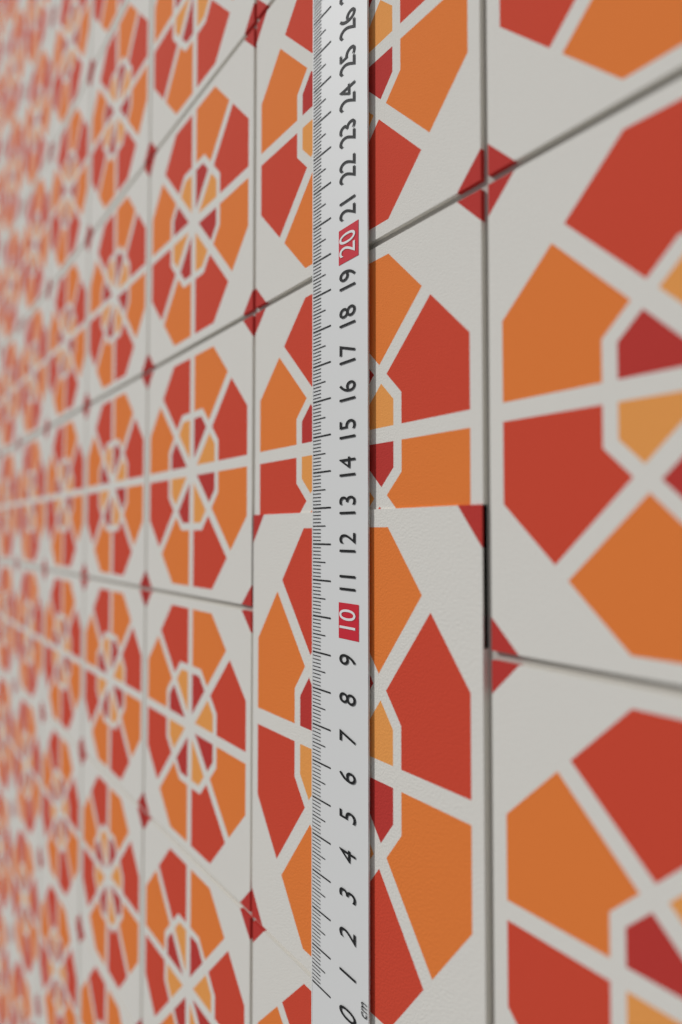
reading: 12.9 cm
